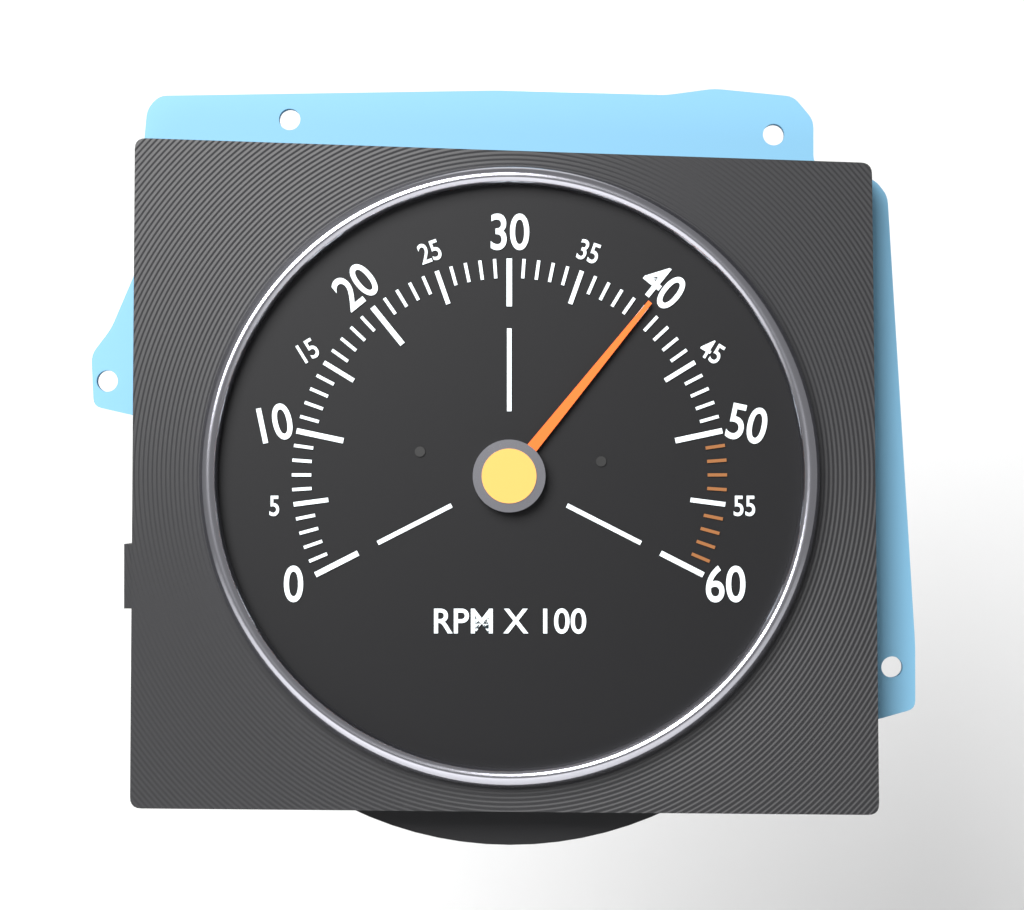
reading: 4000 RPM
